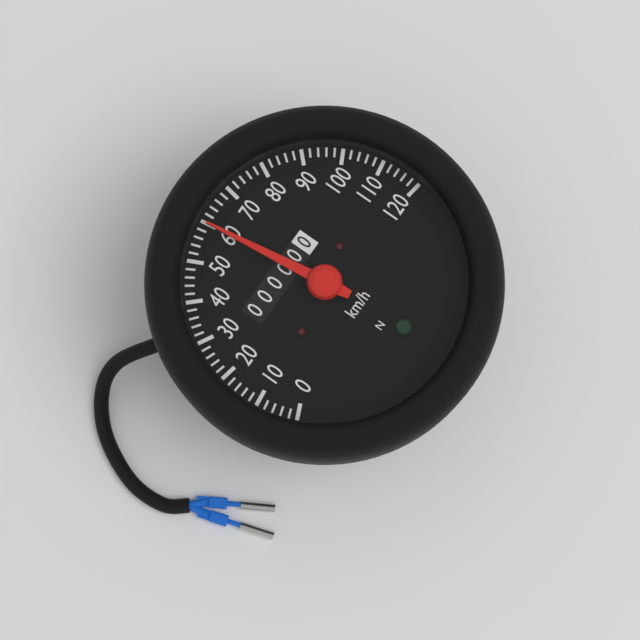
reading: 60 km/h
